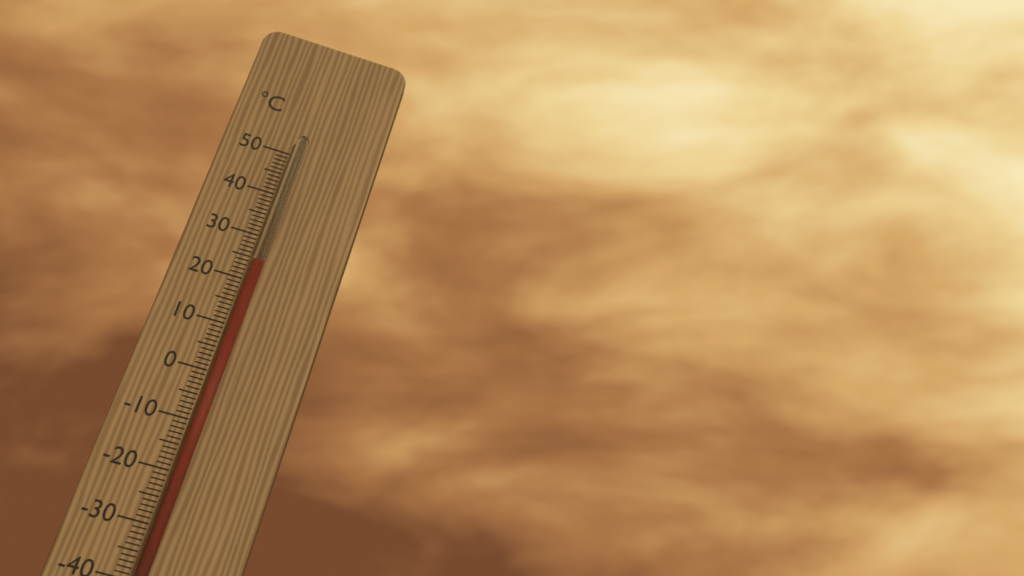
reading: 24 °C
